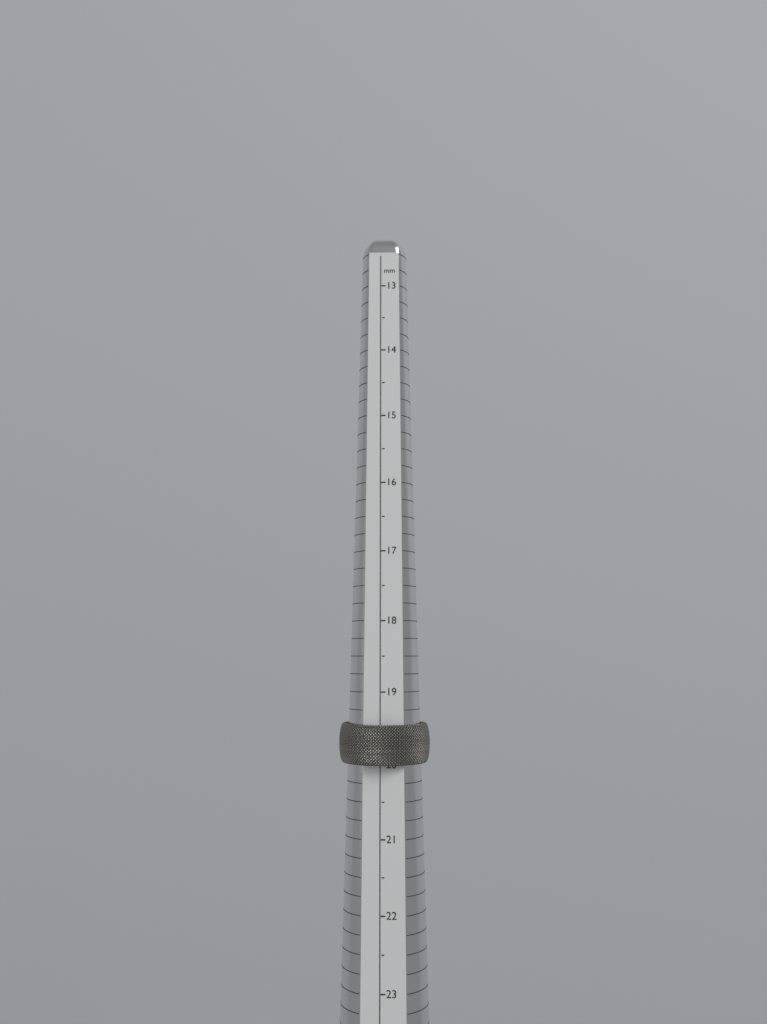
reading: 20.0 mm
